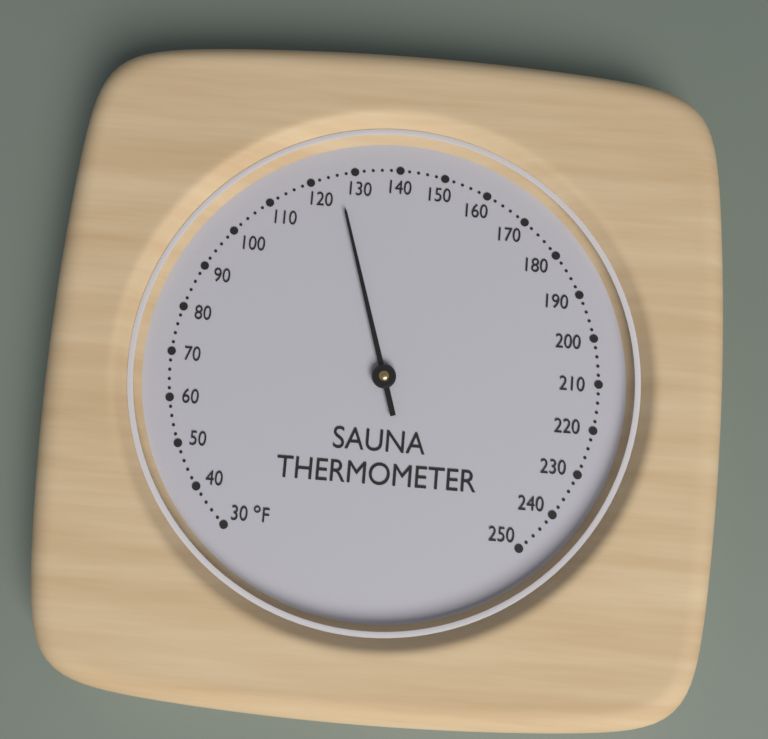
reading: 126 °F
